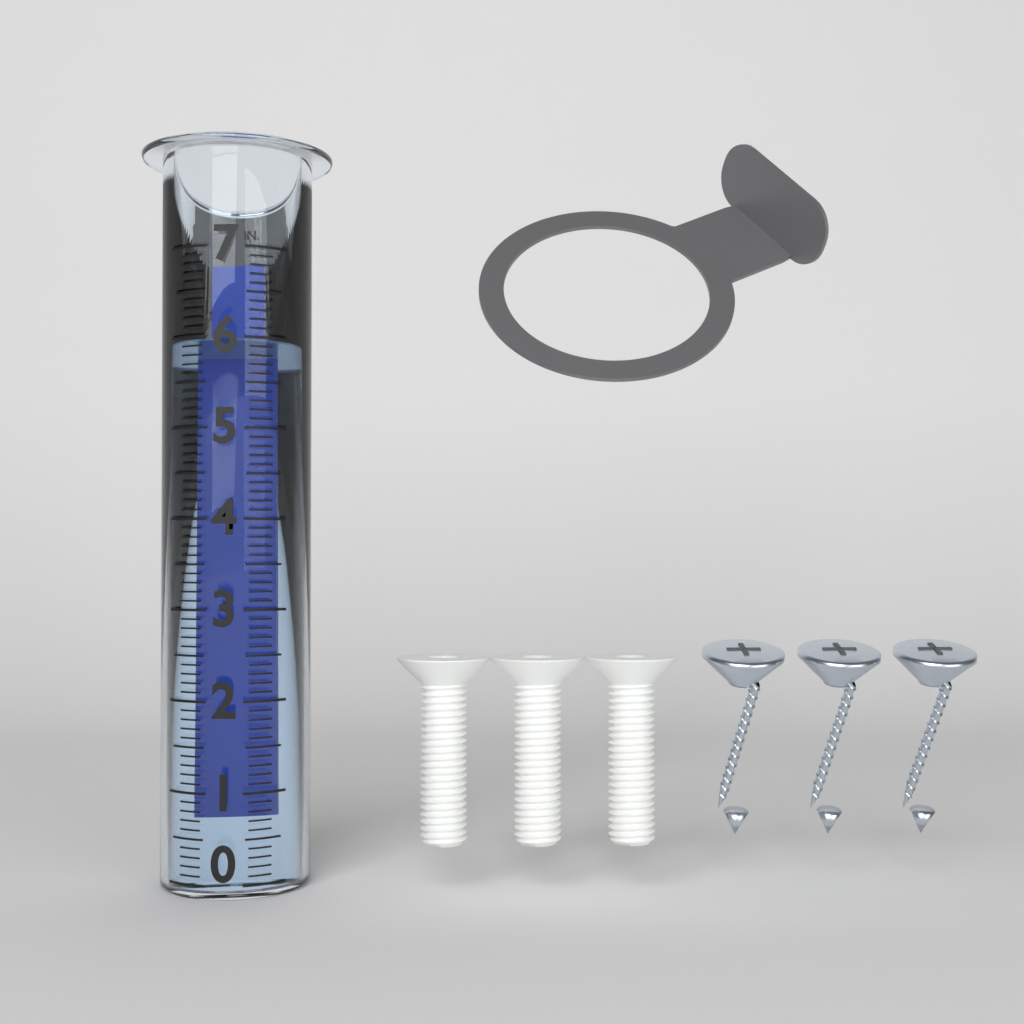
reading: 6.0 in
